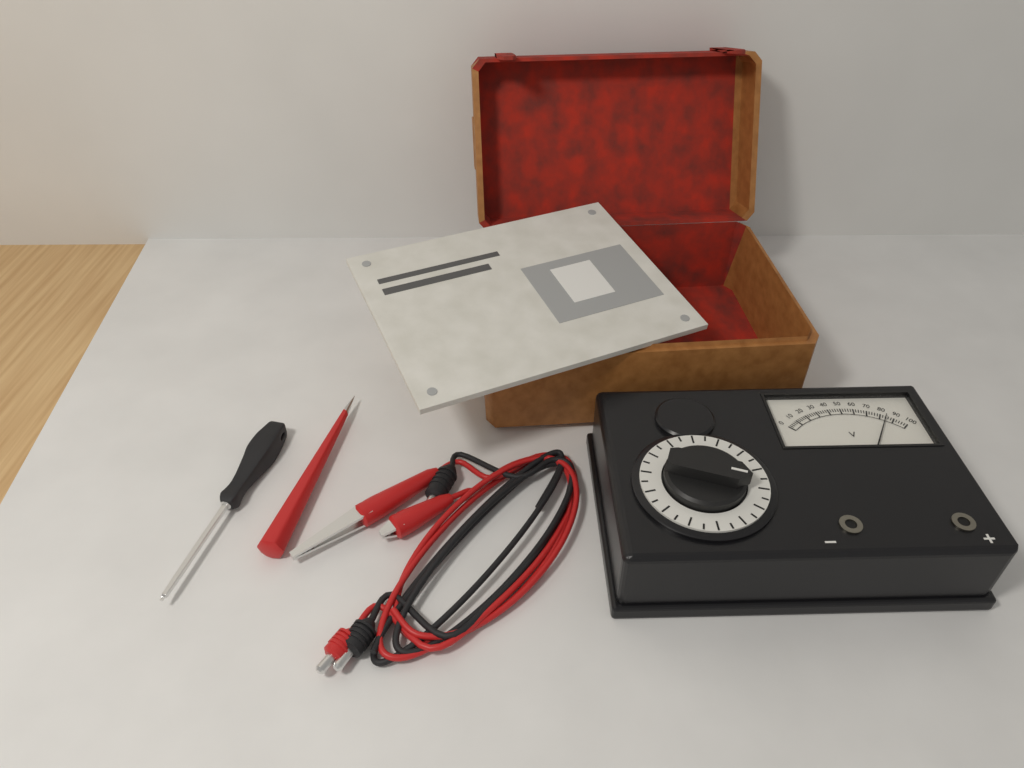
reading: 84 V
